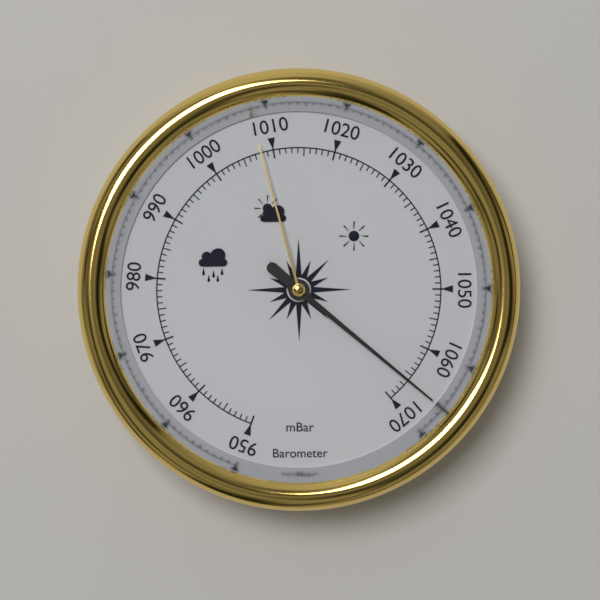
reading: 1066 mbar
